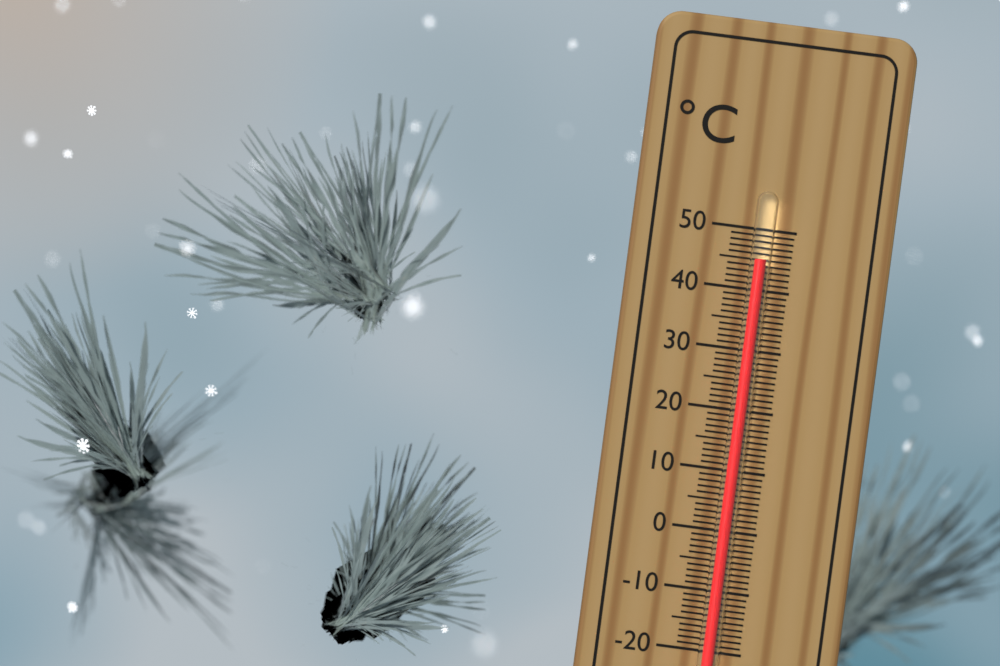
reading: 45 °C
